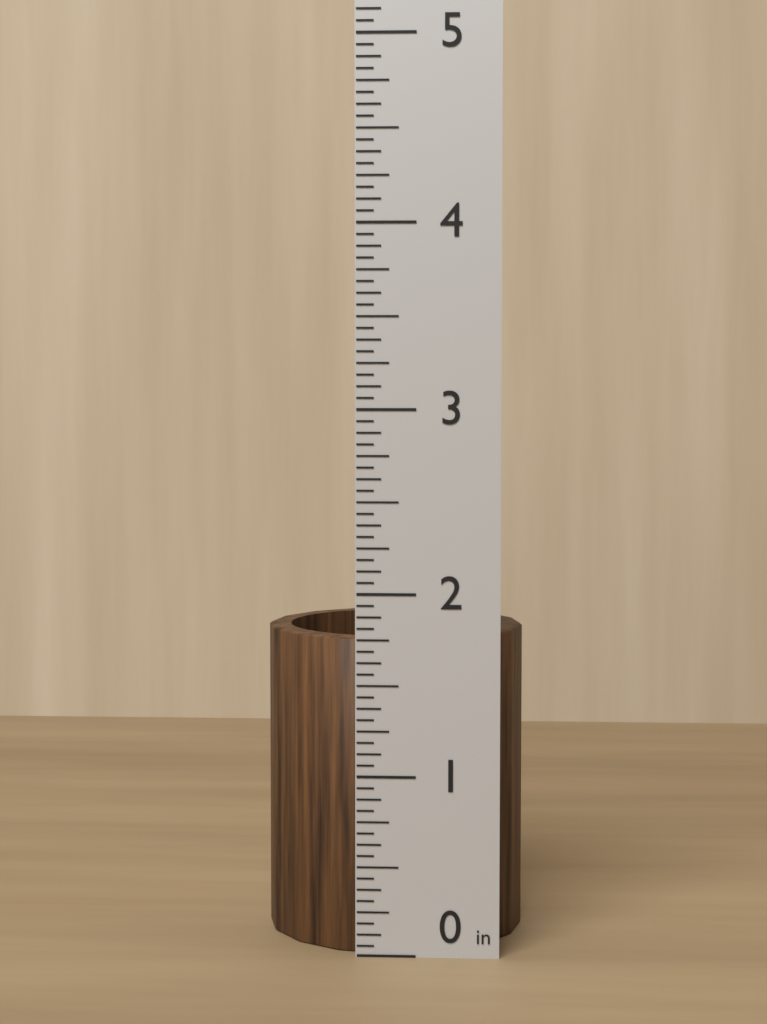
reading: 1.7500 in
